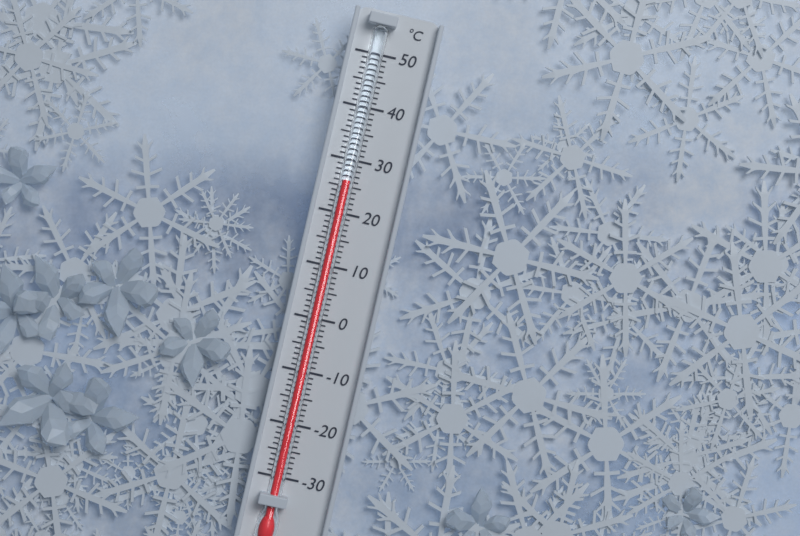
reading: 26 °C
